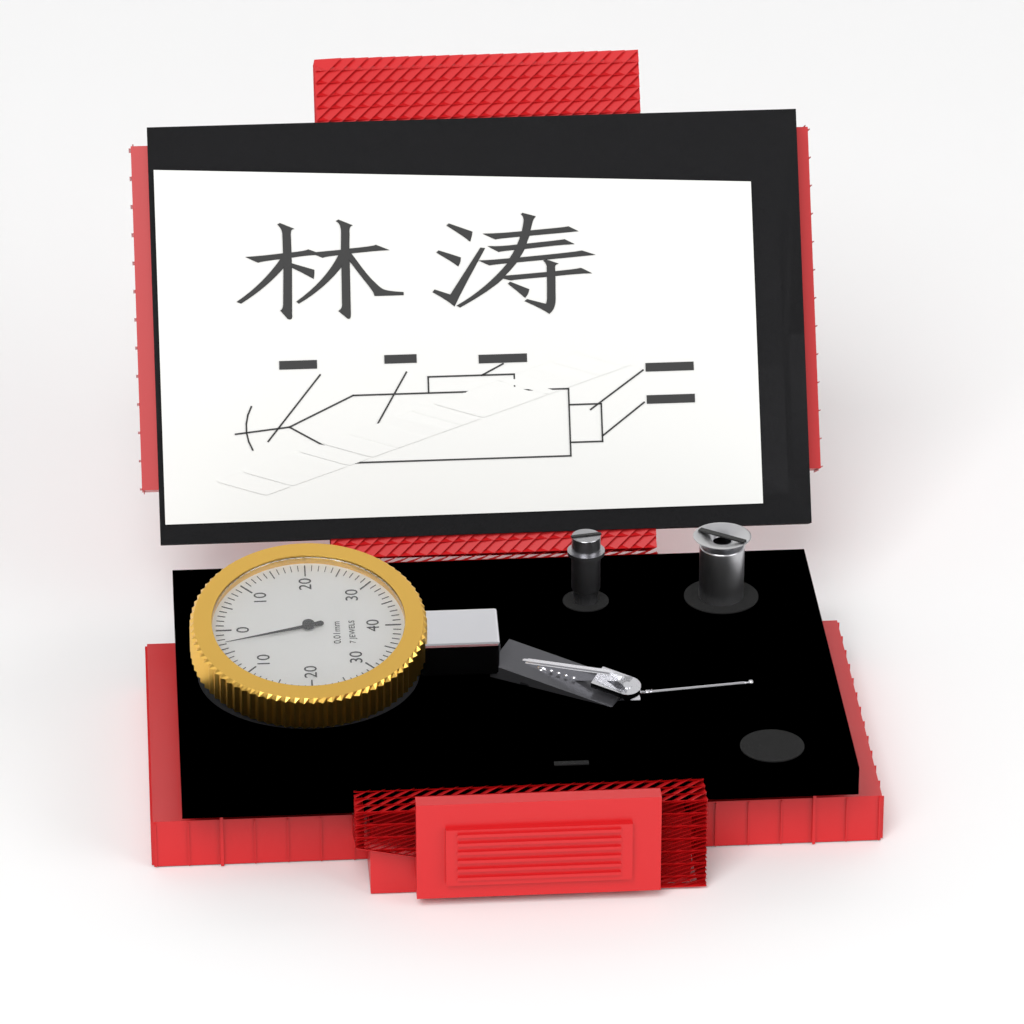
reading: 3 0.01mm
